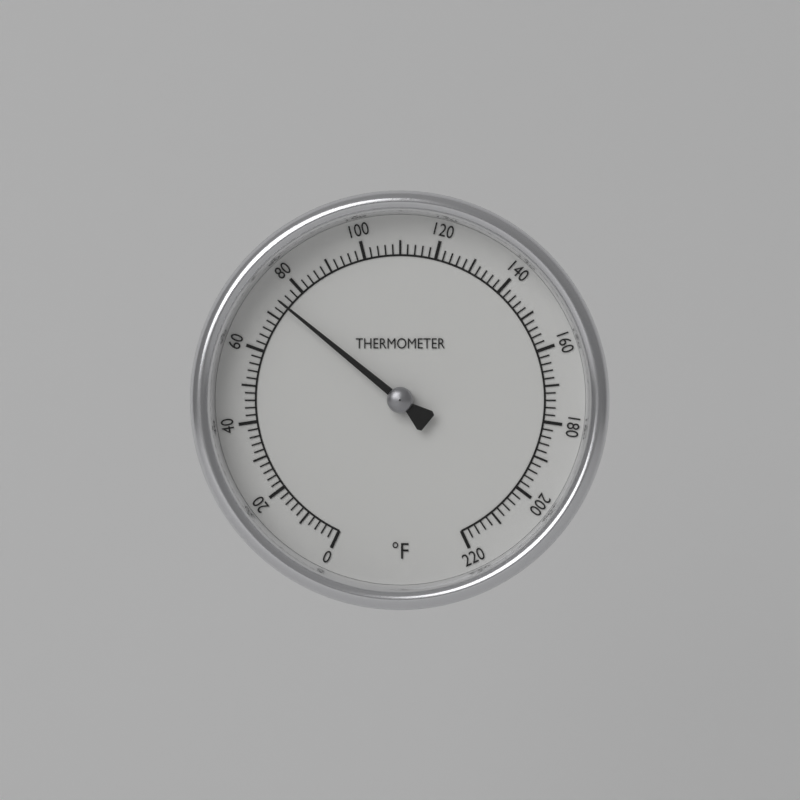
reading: 74 °F
